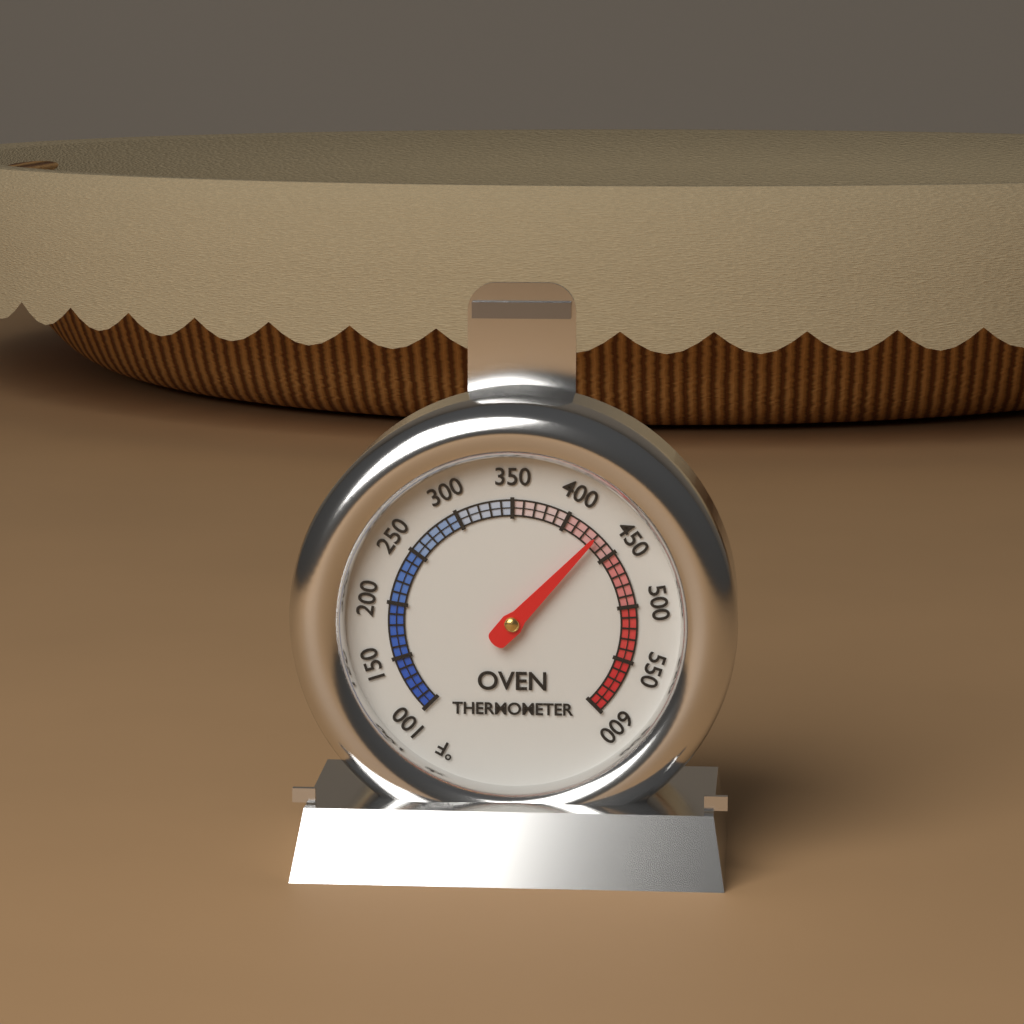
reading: 430 °F
